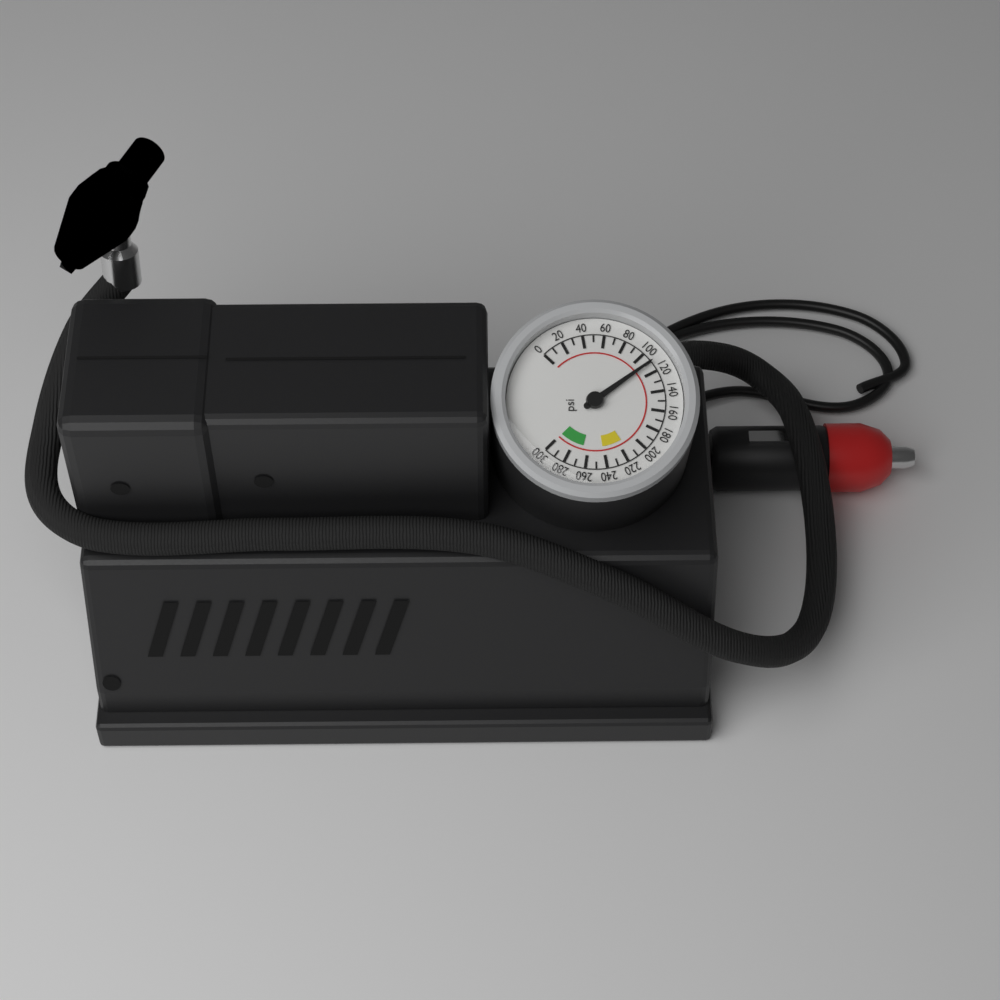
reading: 110 psi
